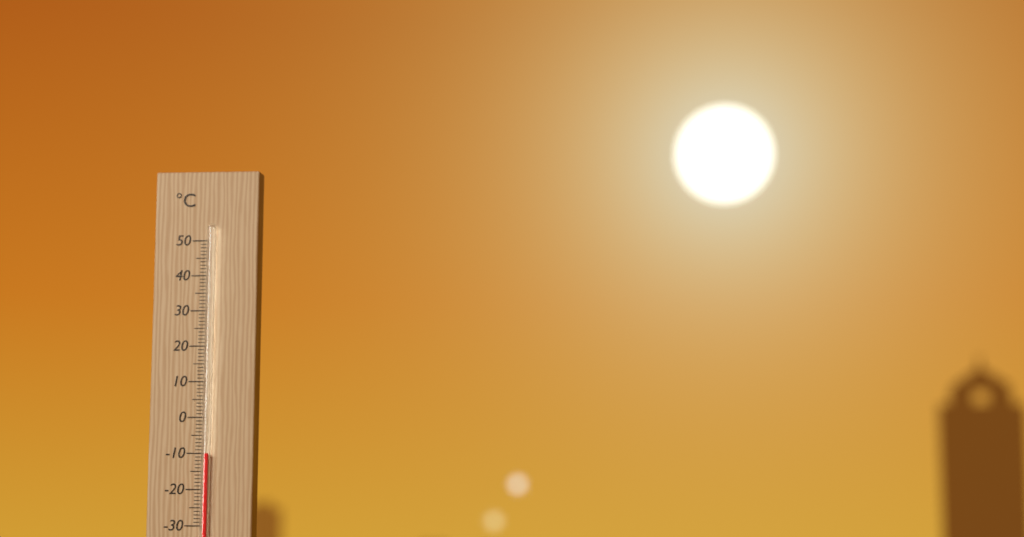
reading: -10 °C
